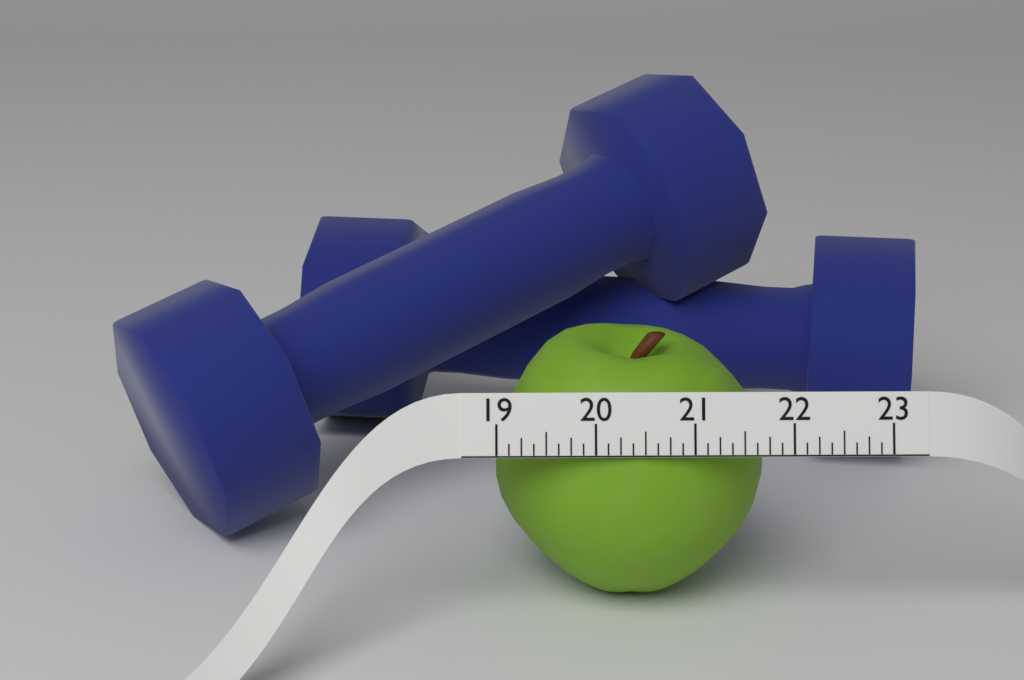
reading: 21.875 (no unit)
